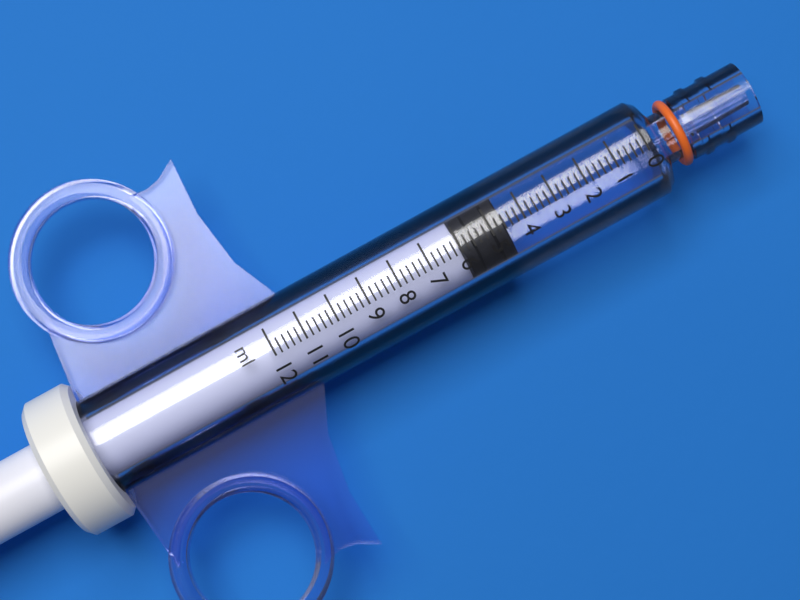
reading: 4.6 ml
